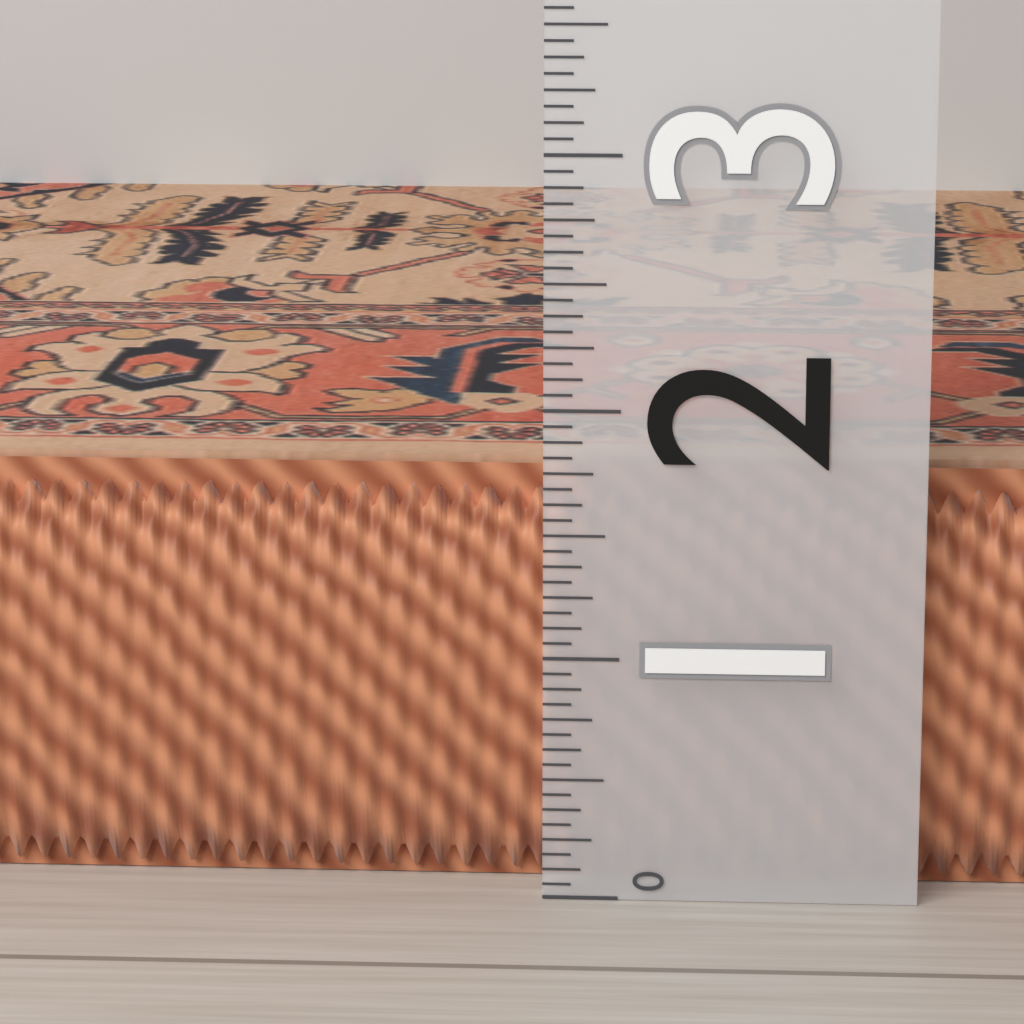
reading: 1.7500 (no unit)
